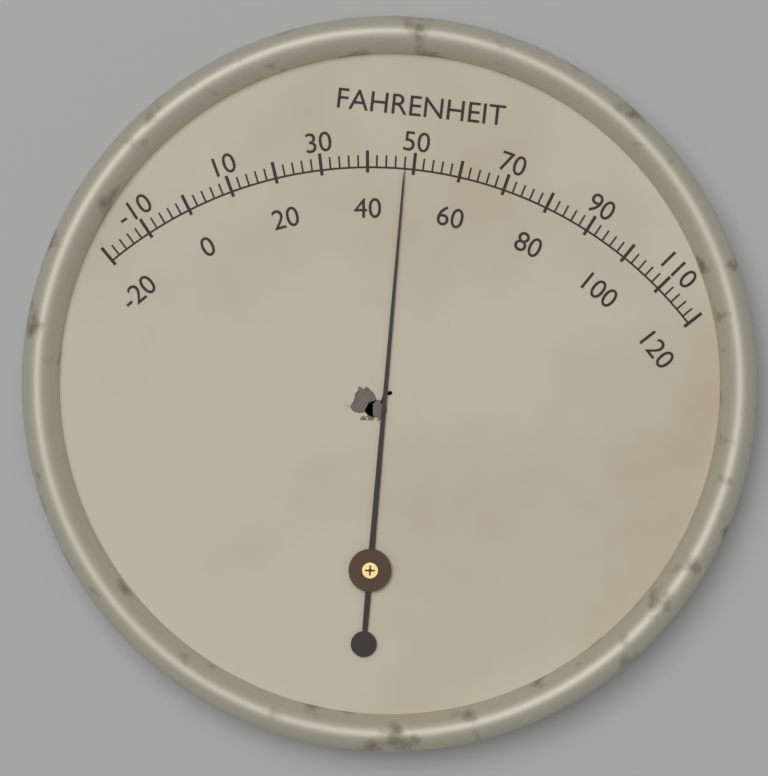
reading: 48 °F
